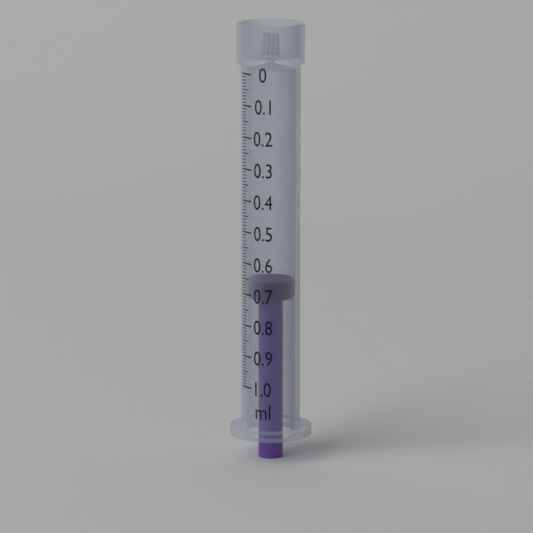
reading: 0.66 ml
